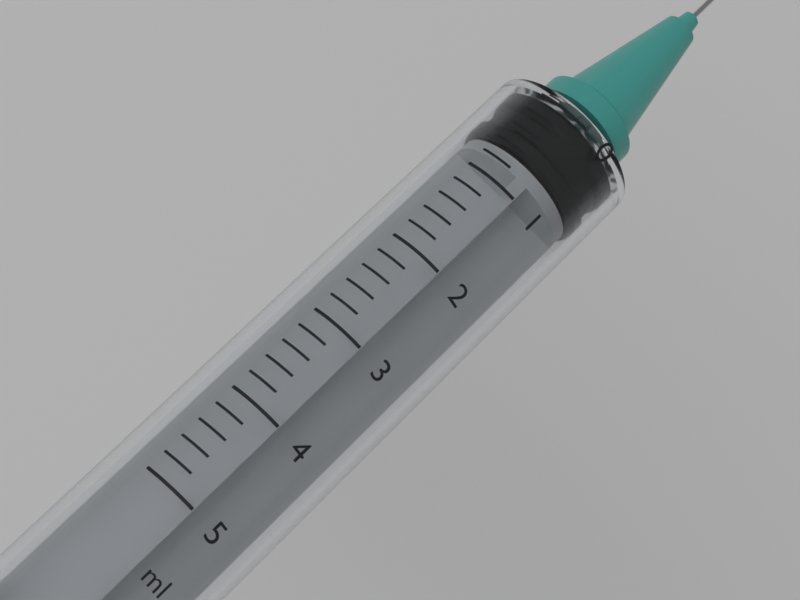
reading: 0.0 ml
